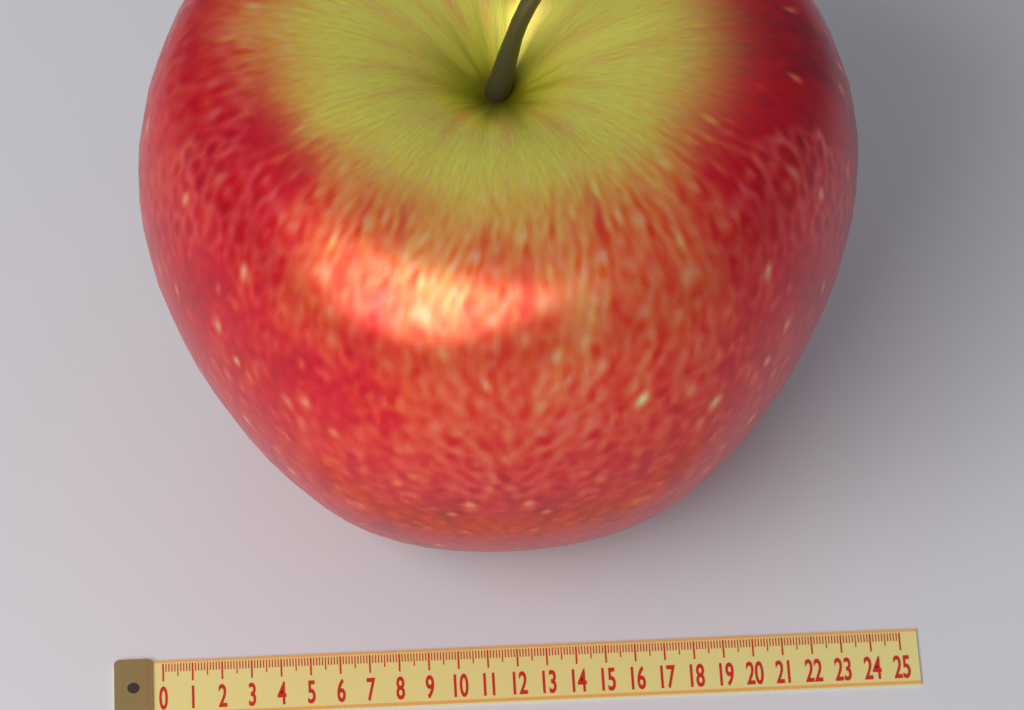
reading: 23.8 (no unit)
